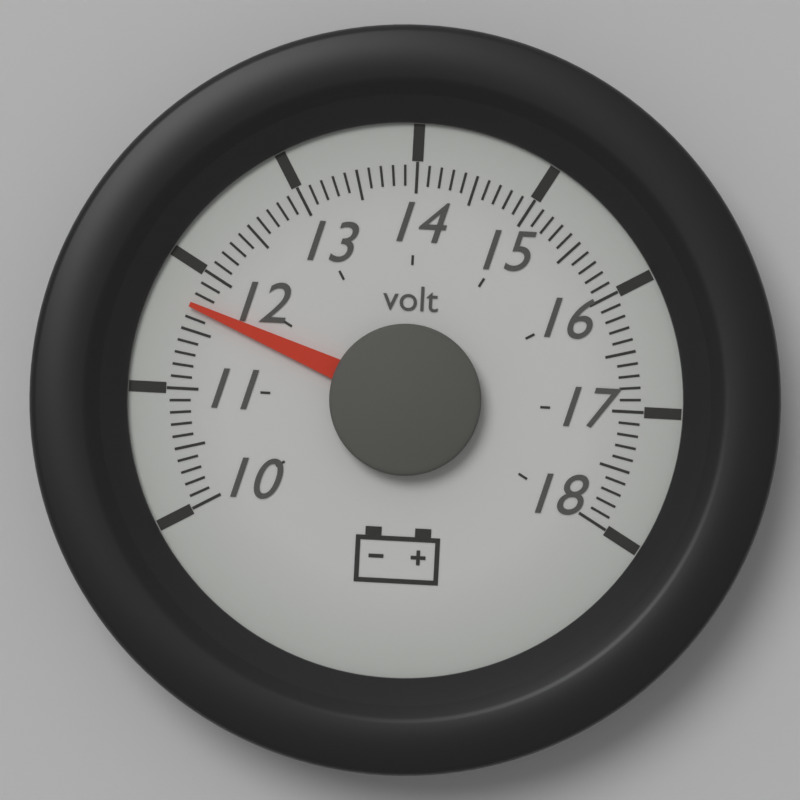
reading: 11.7 volt
